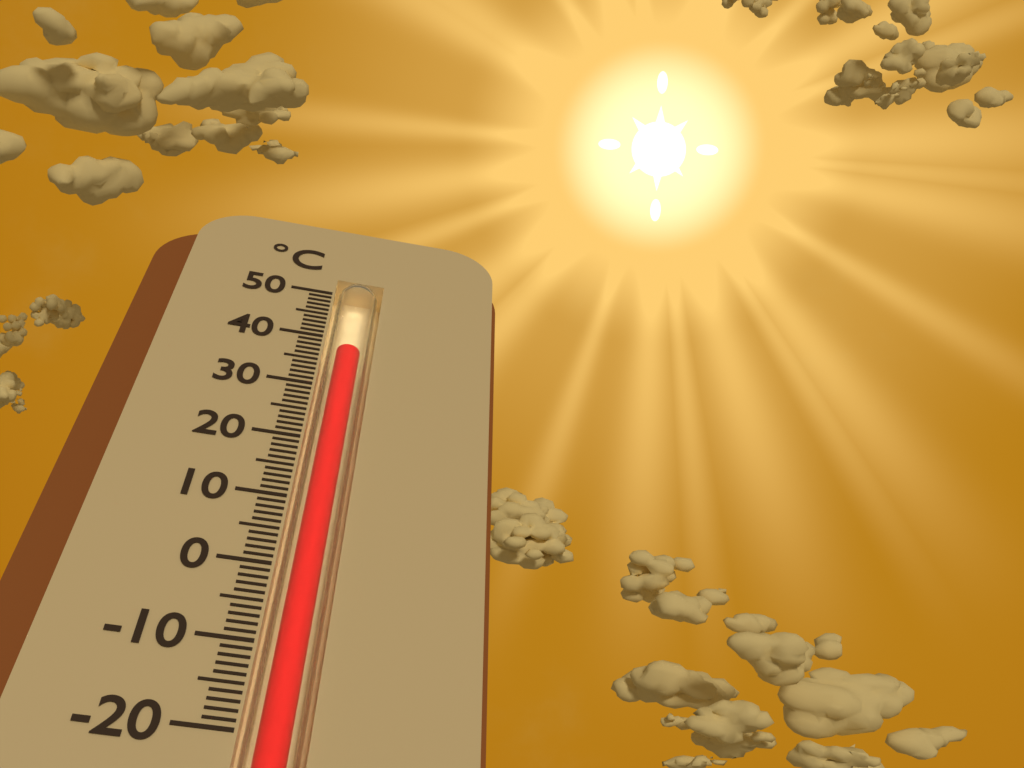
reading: 38 °C
